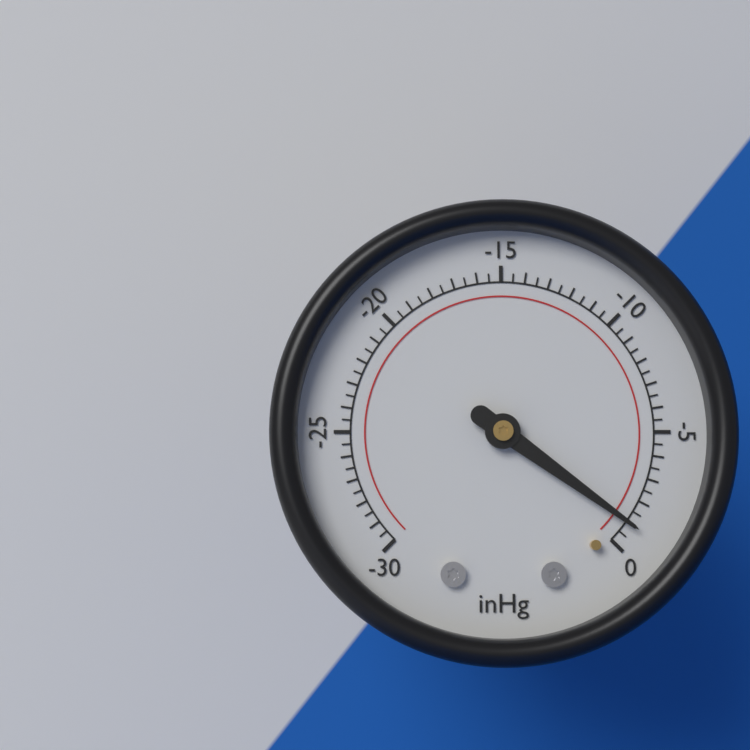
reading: -1.0 inHg
